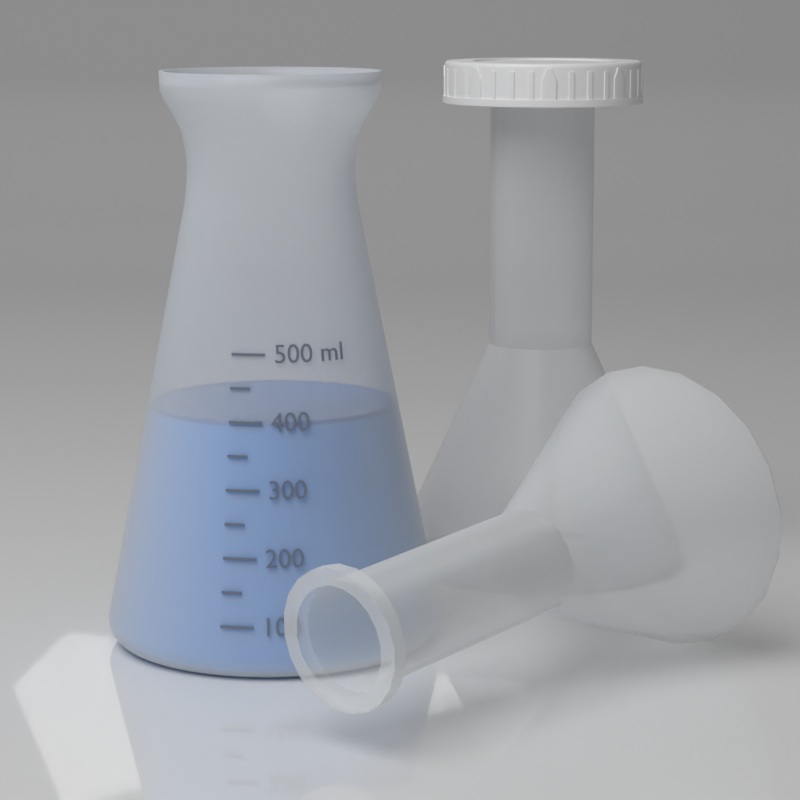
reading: 400 ml
